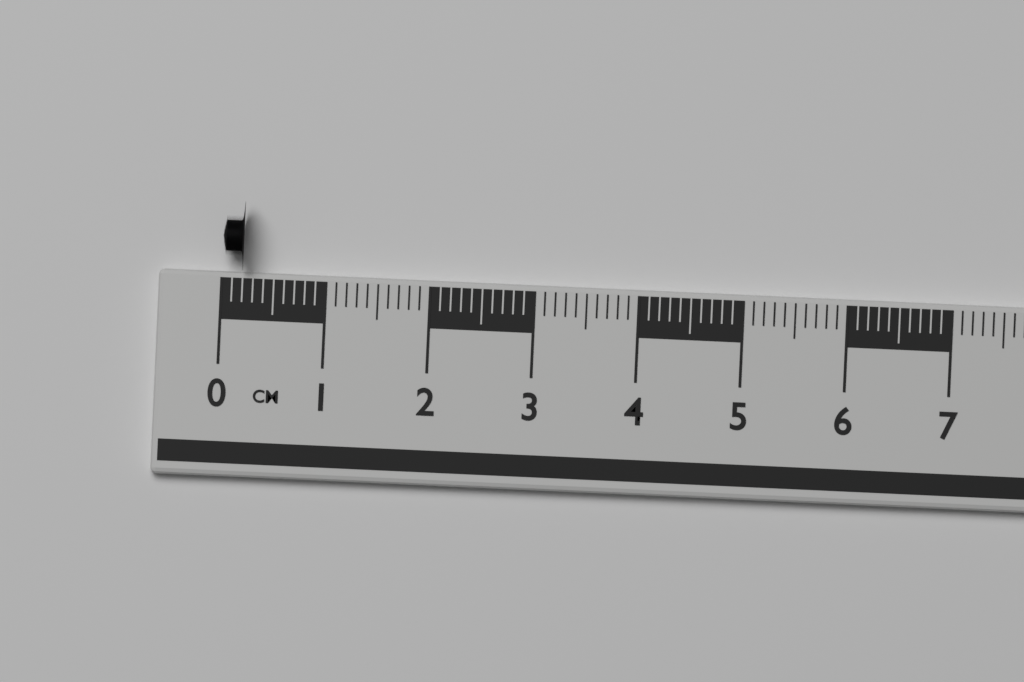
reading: 0.2 cm
